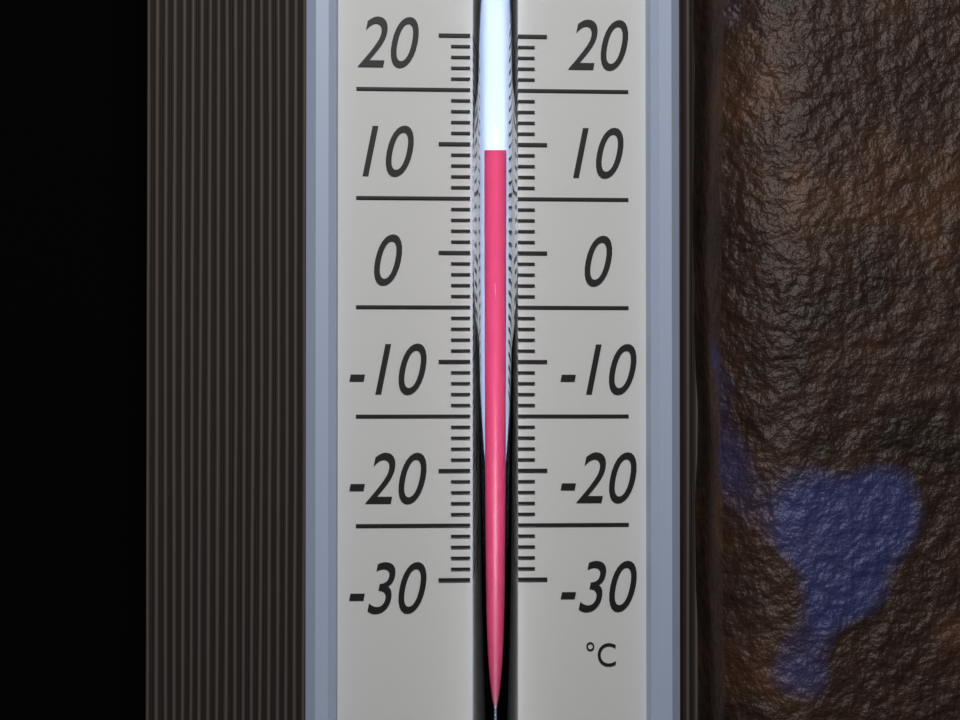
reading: 9 °C
